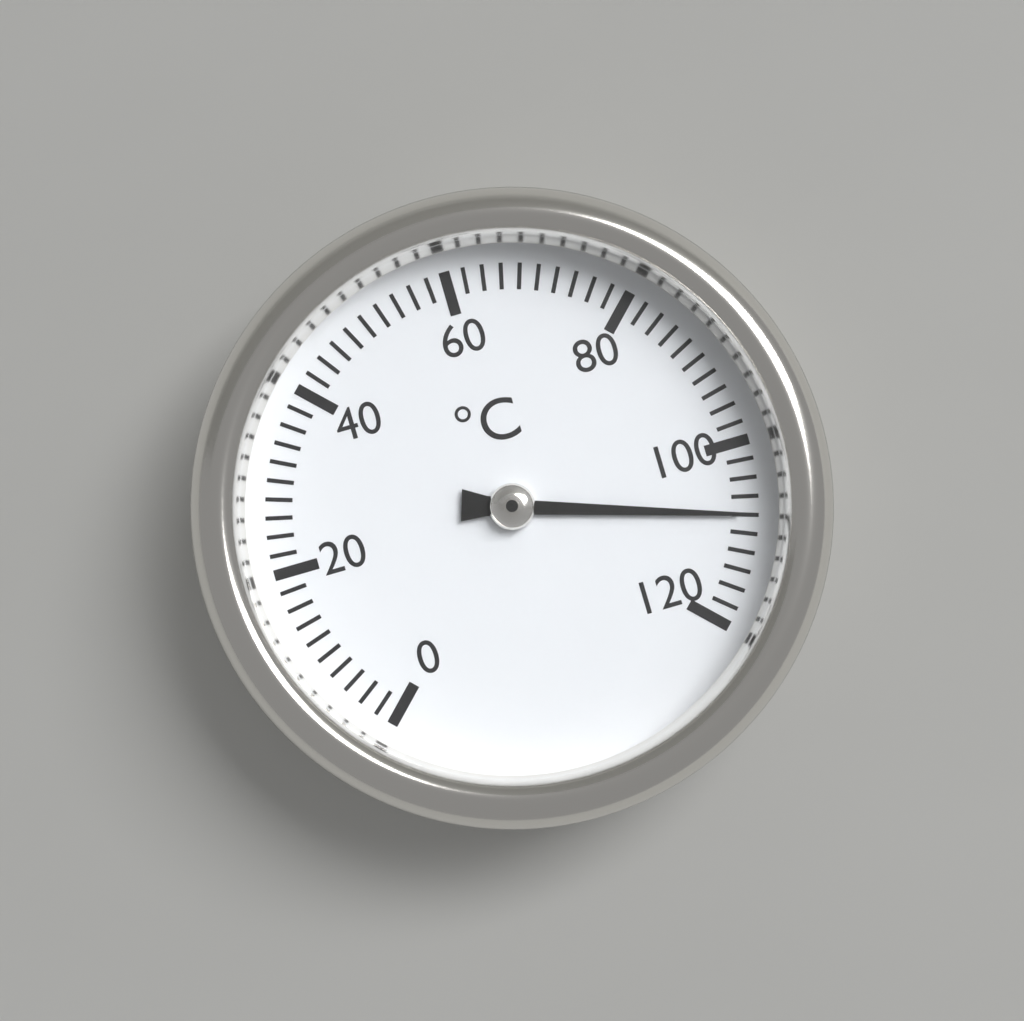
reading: 108 °C
